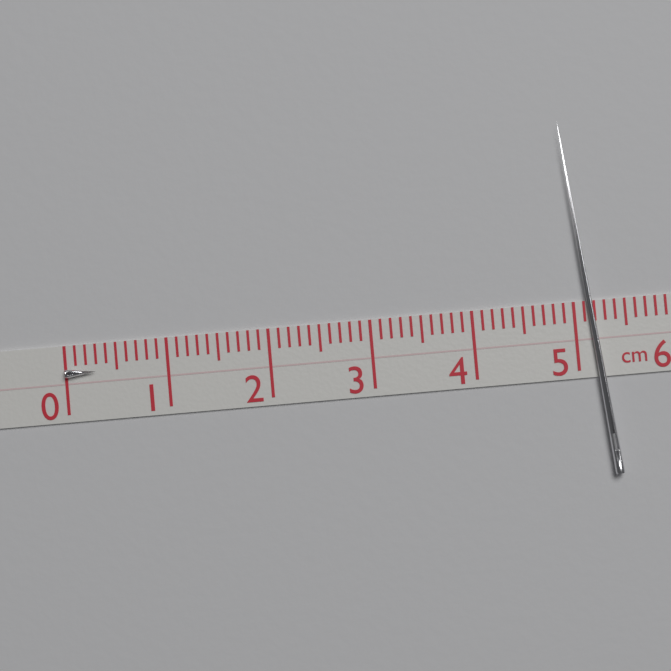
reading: 0.3 cm
